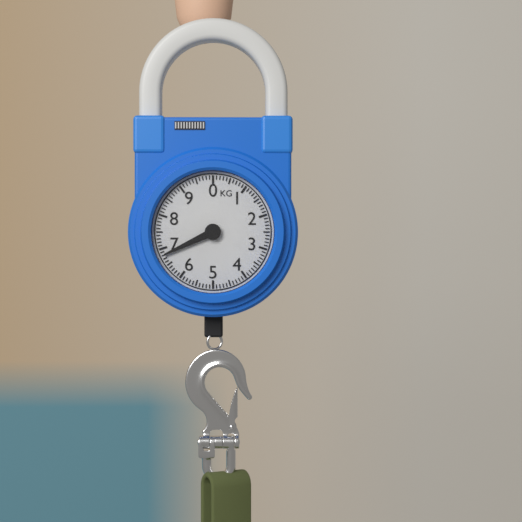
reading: 6.8 kg
